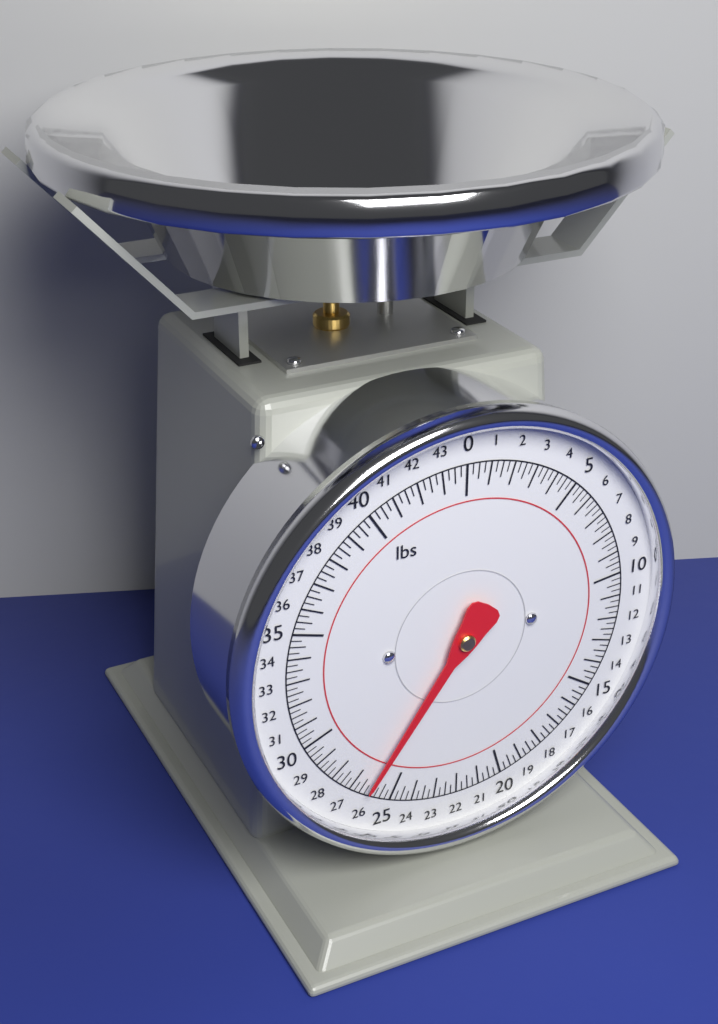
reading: 26.25 lbs
